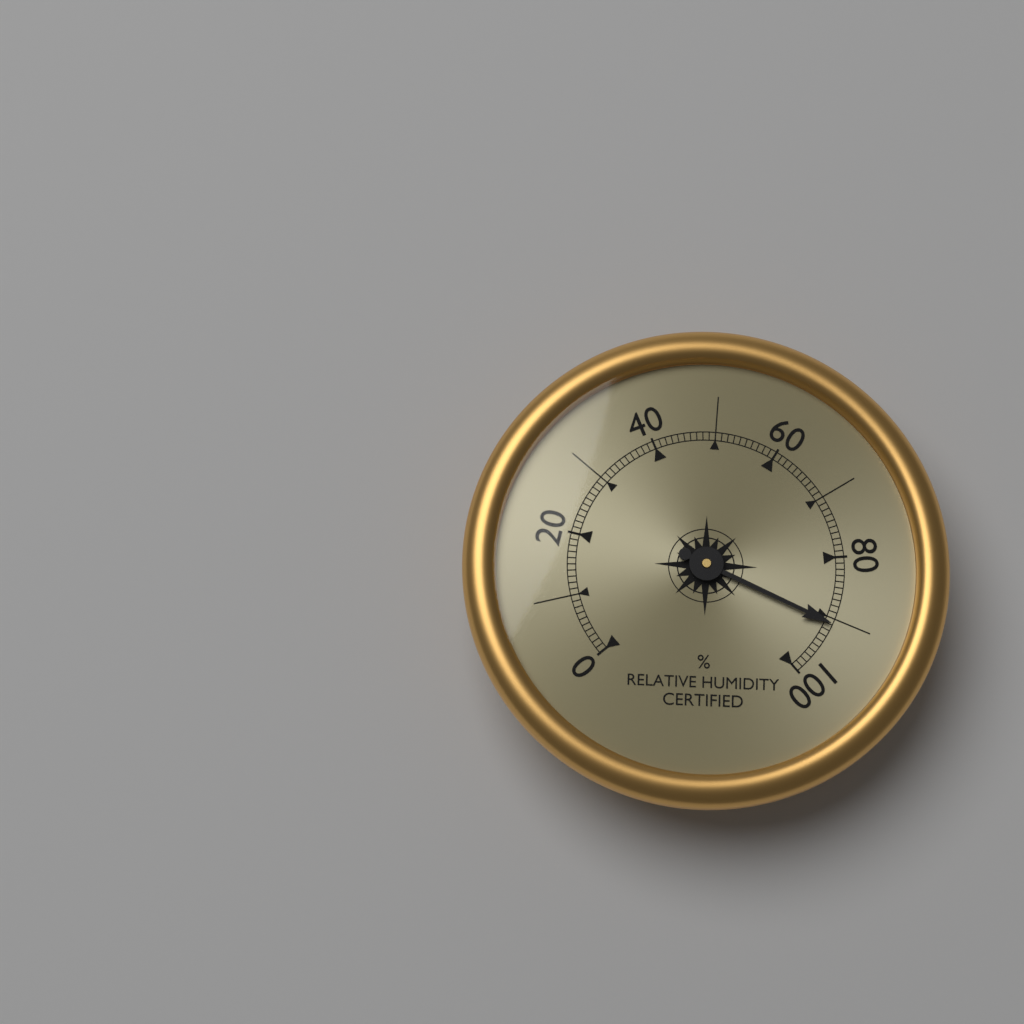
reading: 91 %
